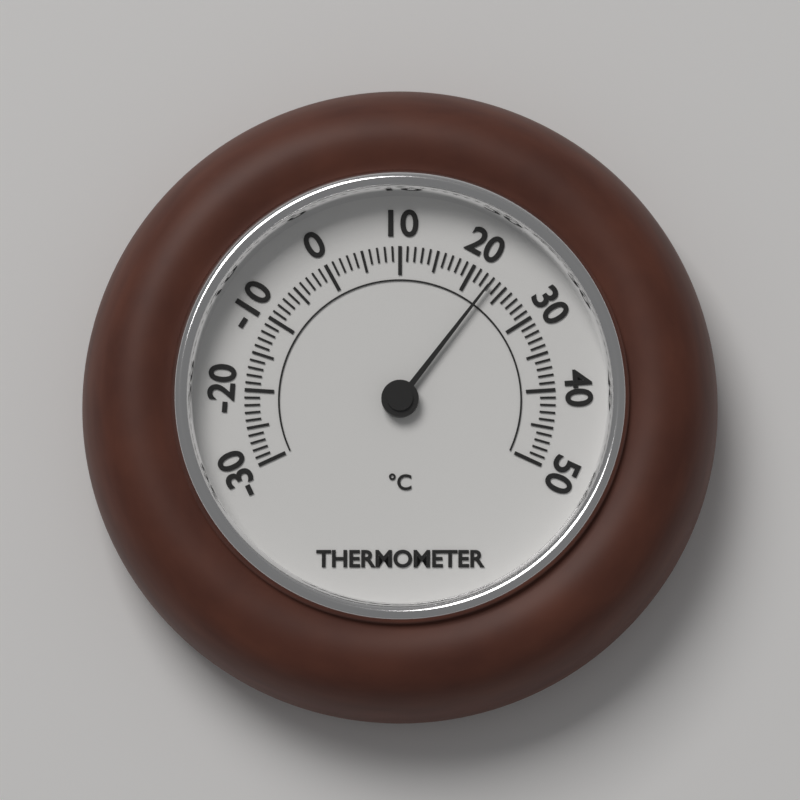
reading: 23 °C
